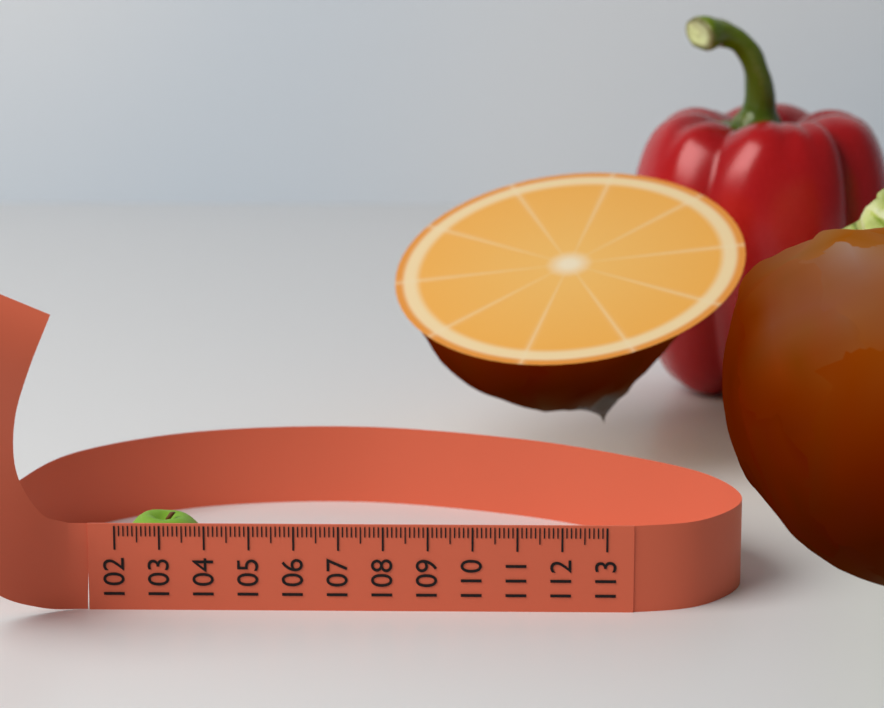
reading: 104.0 (no unit)
